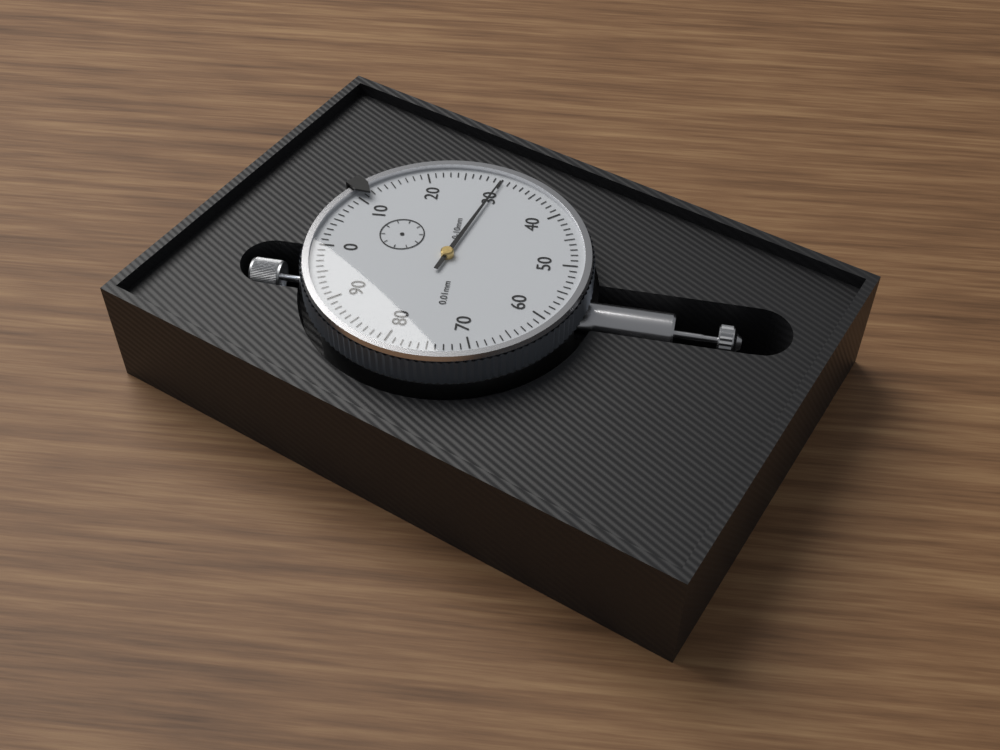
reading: 0.30 mm
